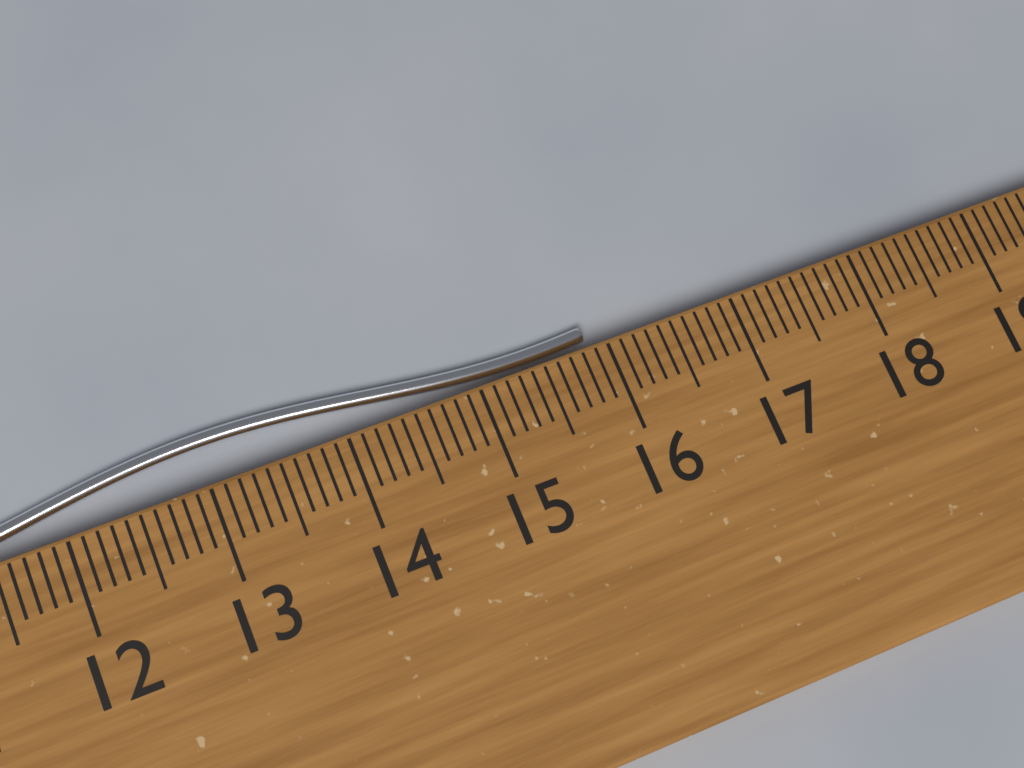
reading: 15.9 cm
